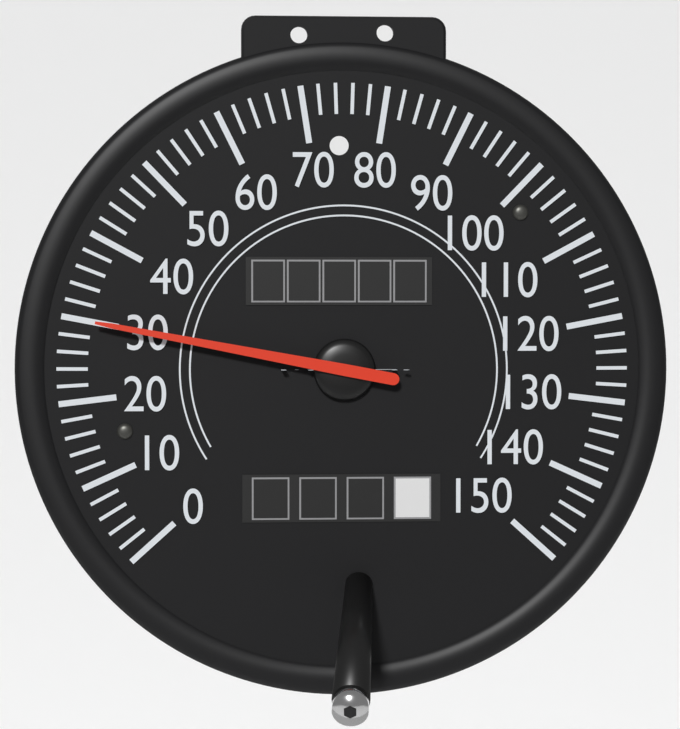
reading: 30 mph
